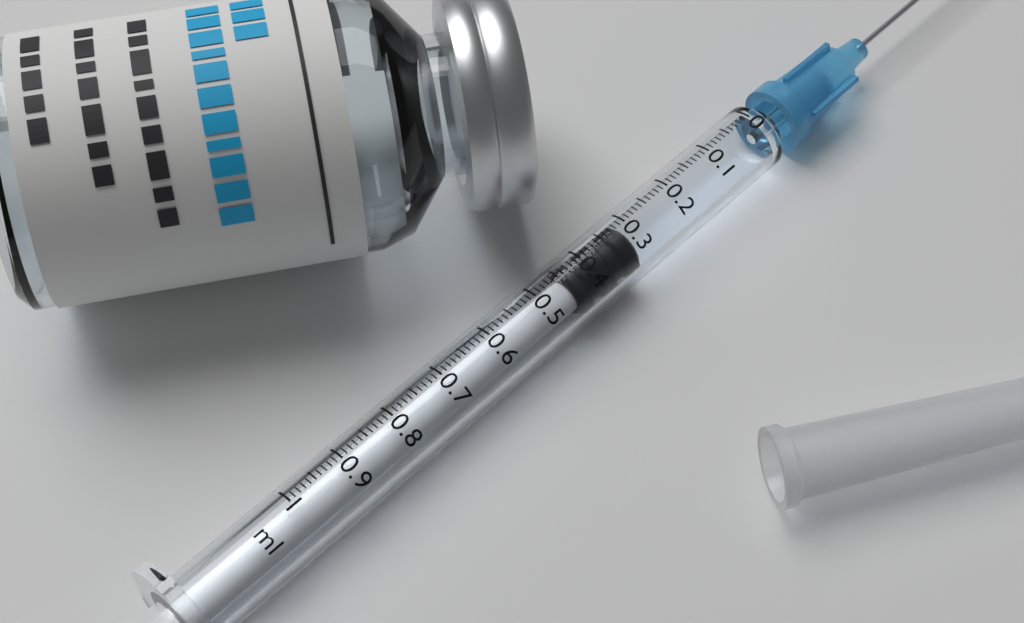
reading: 0.31 ml
